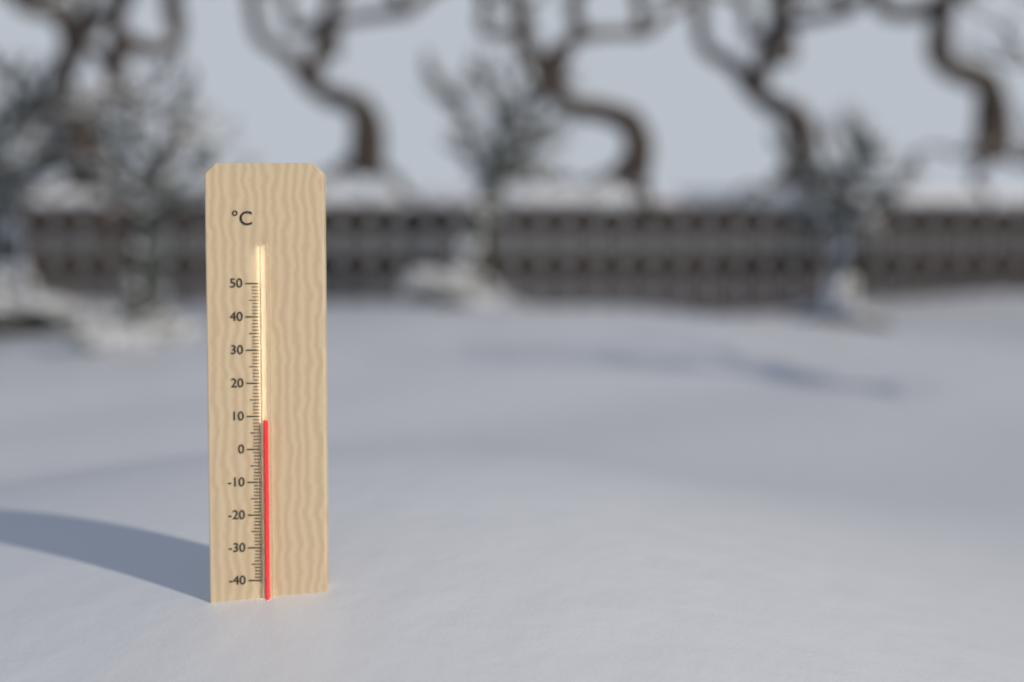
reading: 9 °C
